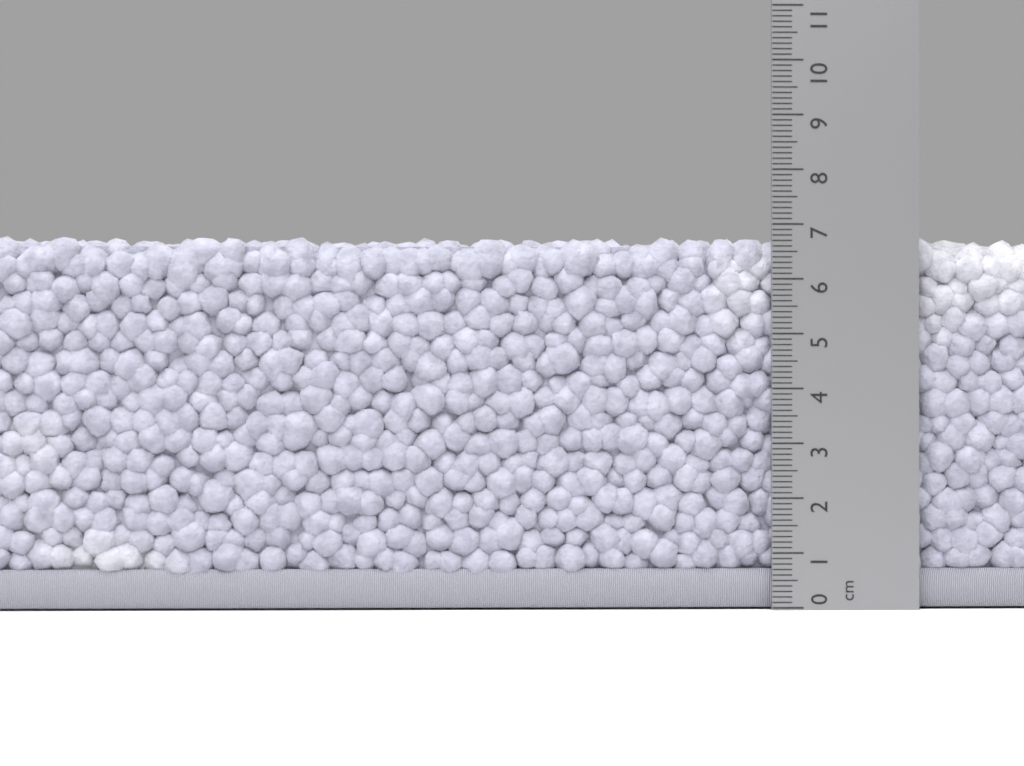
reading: 6.8 cm
